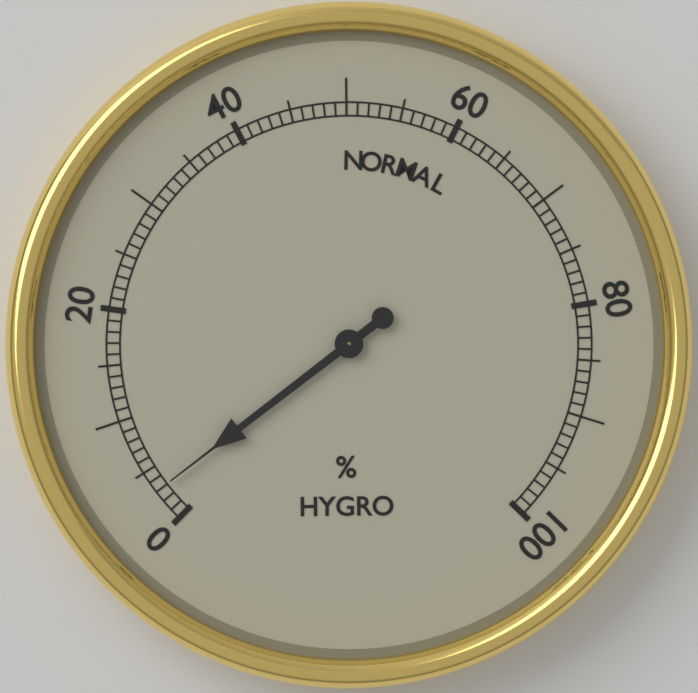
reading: 3 %
